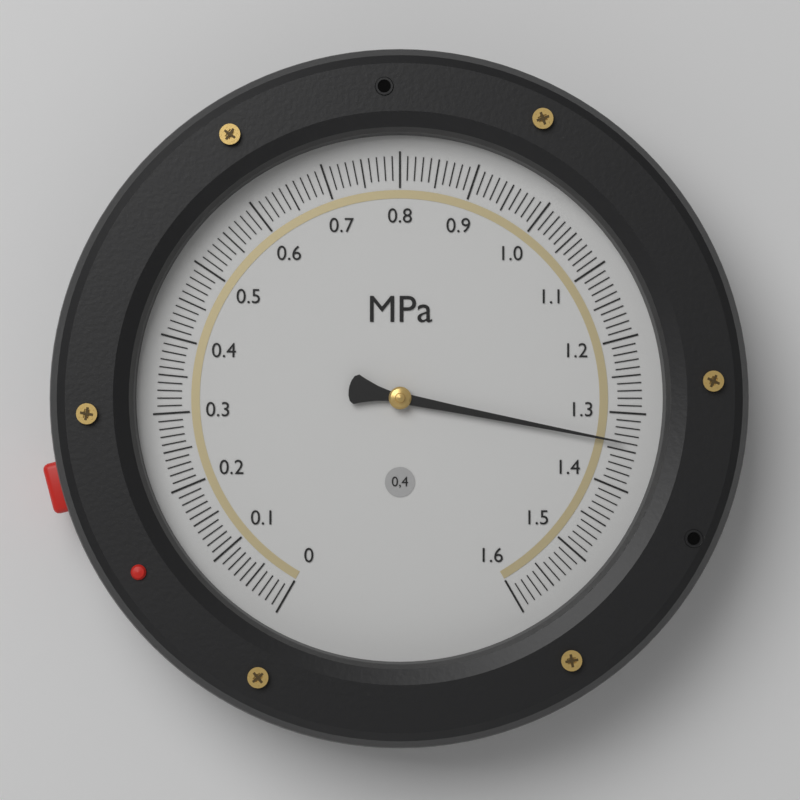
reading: 1.34 MPa
